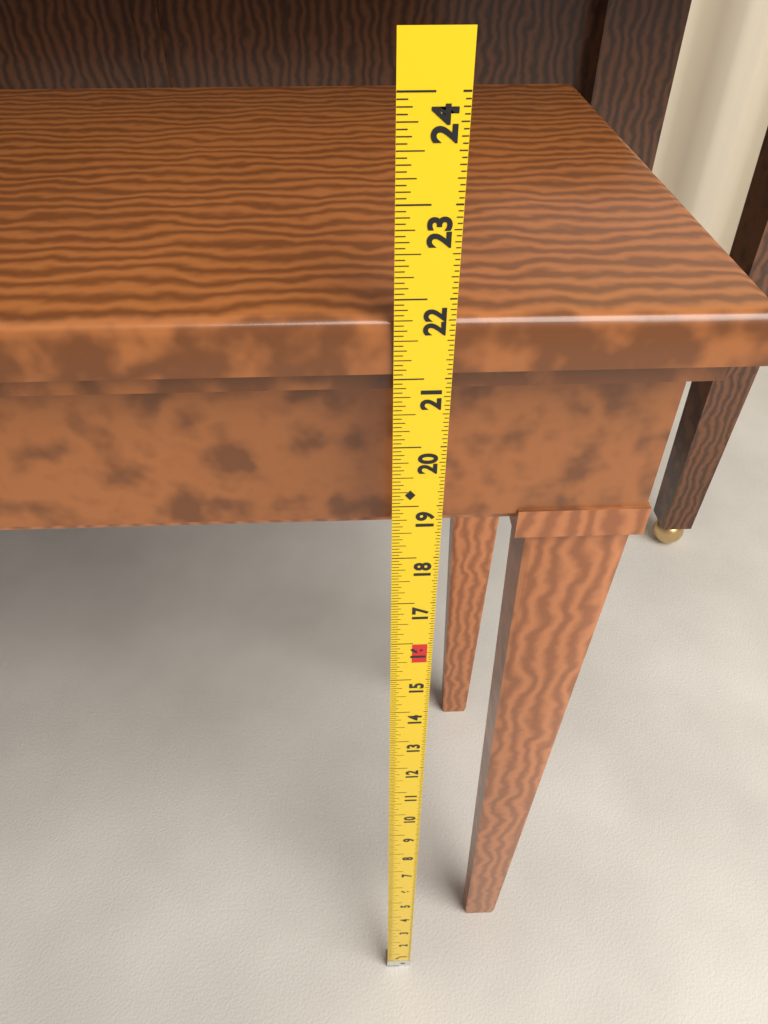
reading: 21.7500 in
